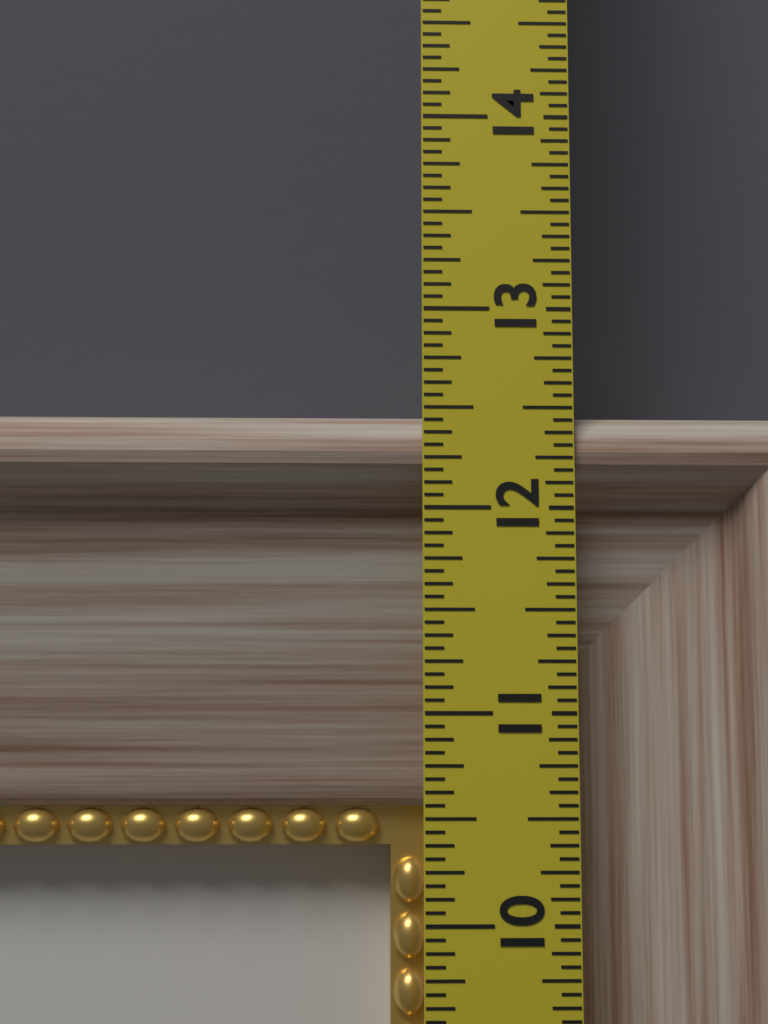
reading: 12.5000 in
